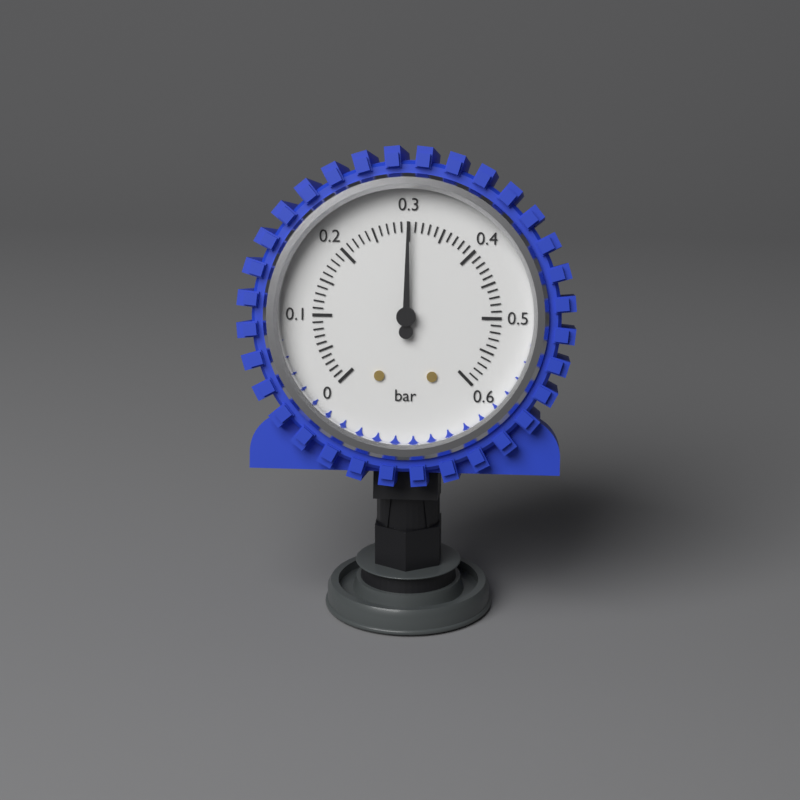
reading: 0.30 bar
